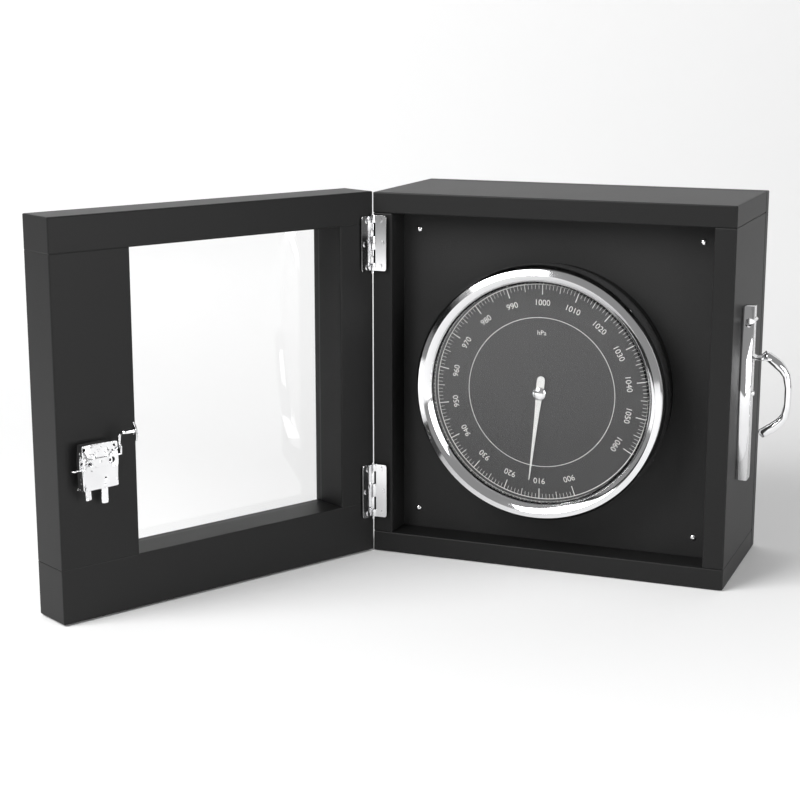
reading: 913 hPa
